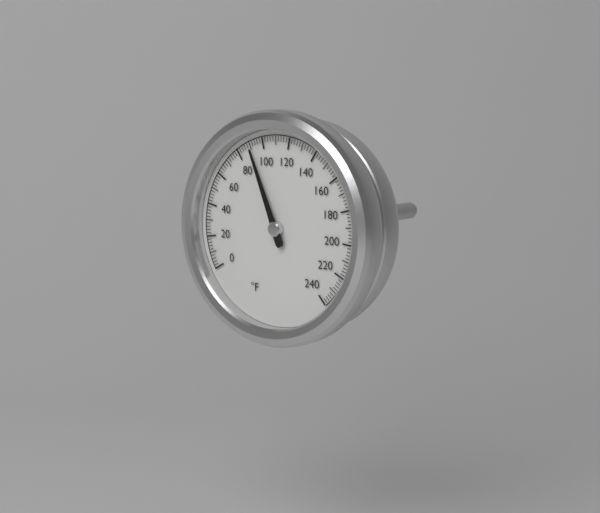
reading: 90 °F
